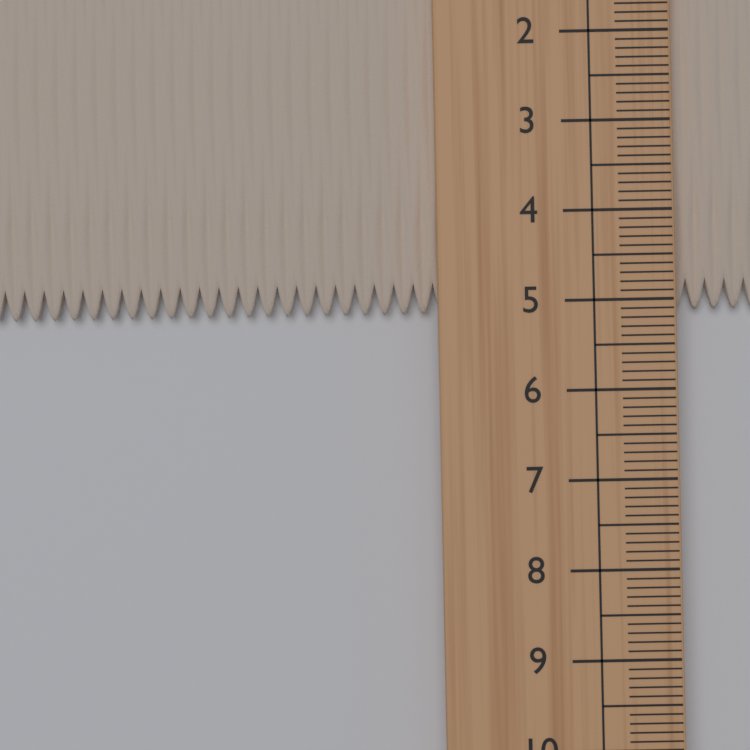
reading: 5.1 cm
